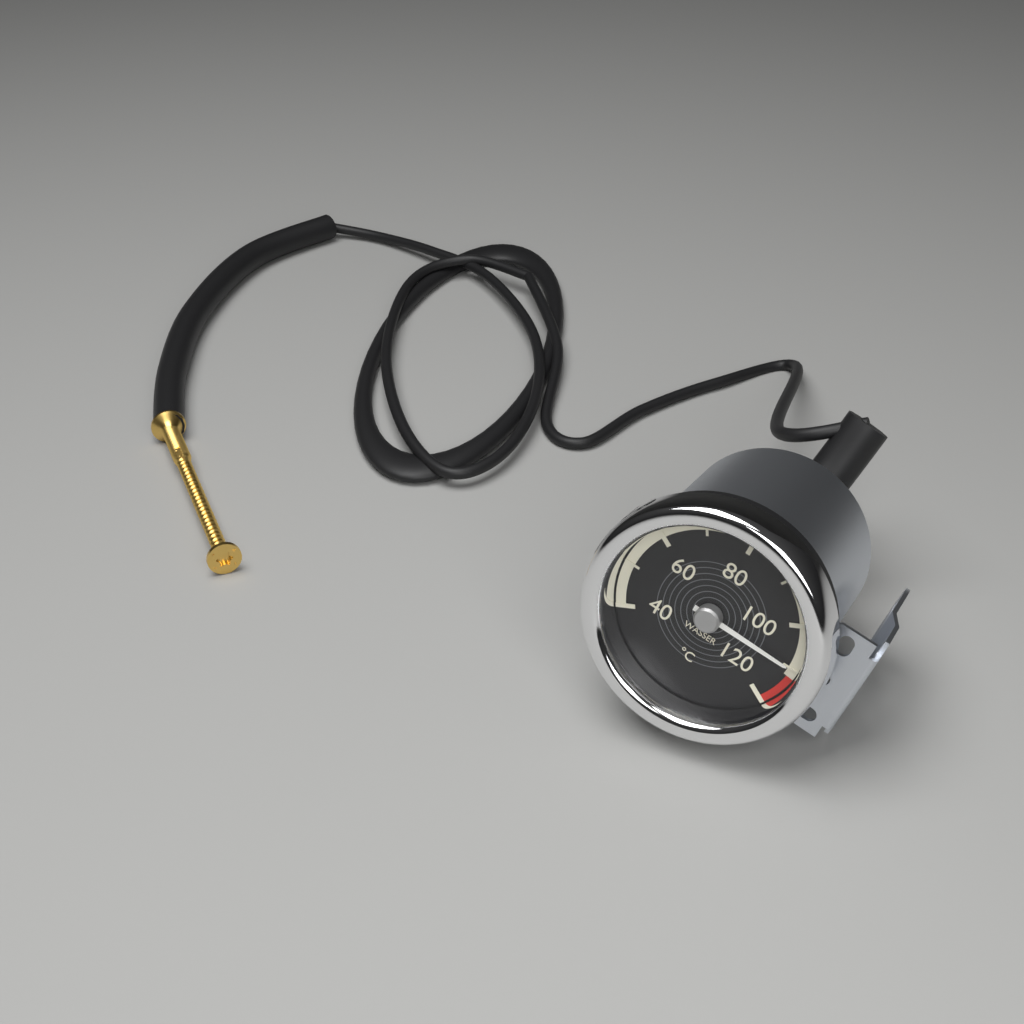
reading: 110 °C
